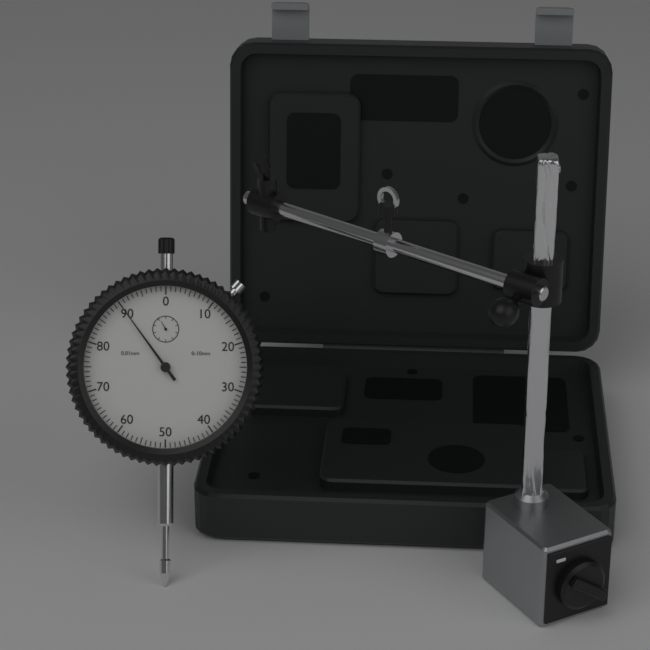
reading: 0.90 mm
